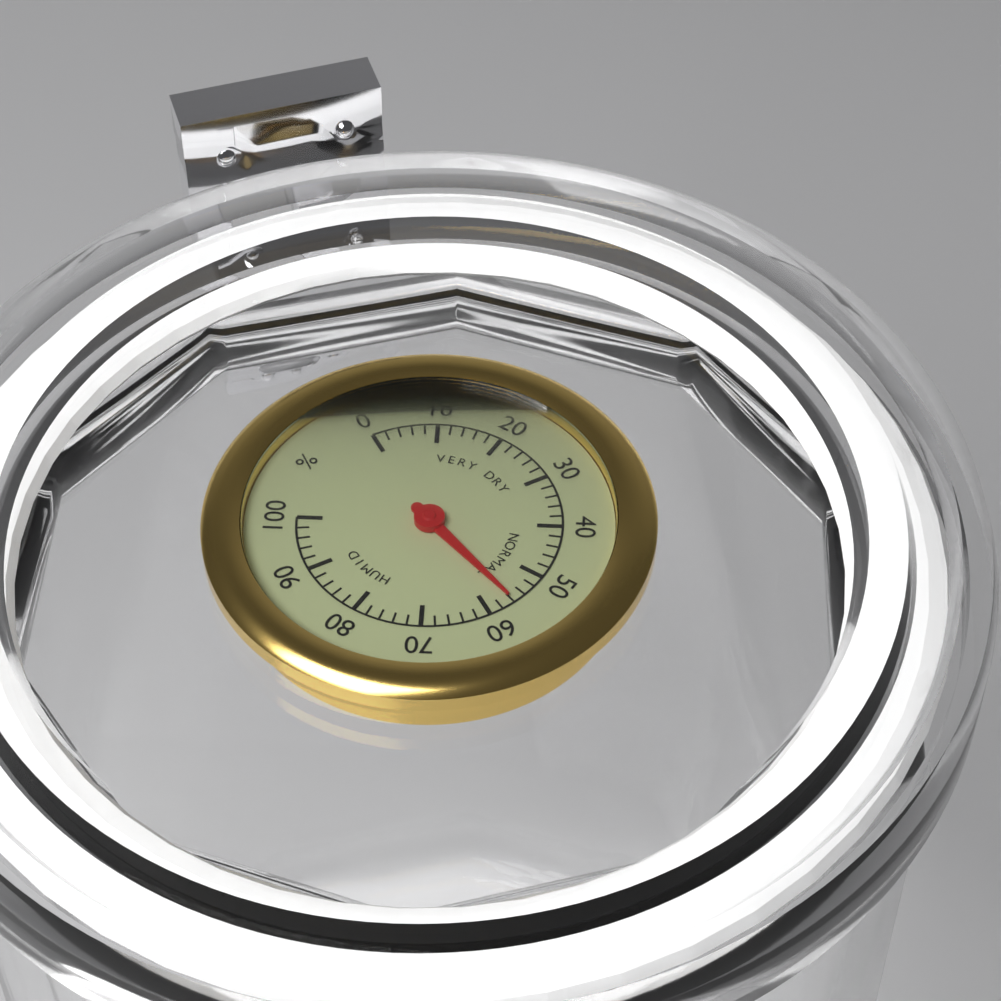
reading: 56 %
